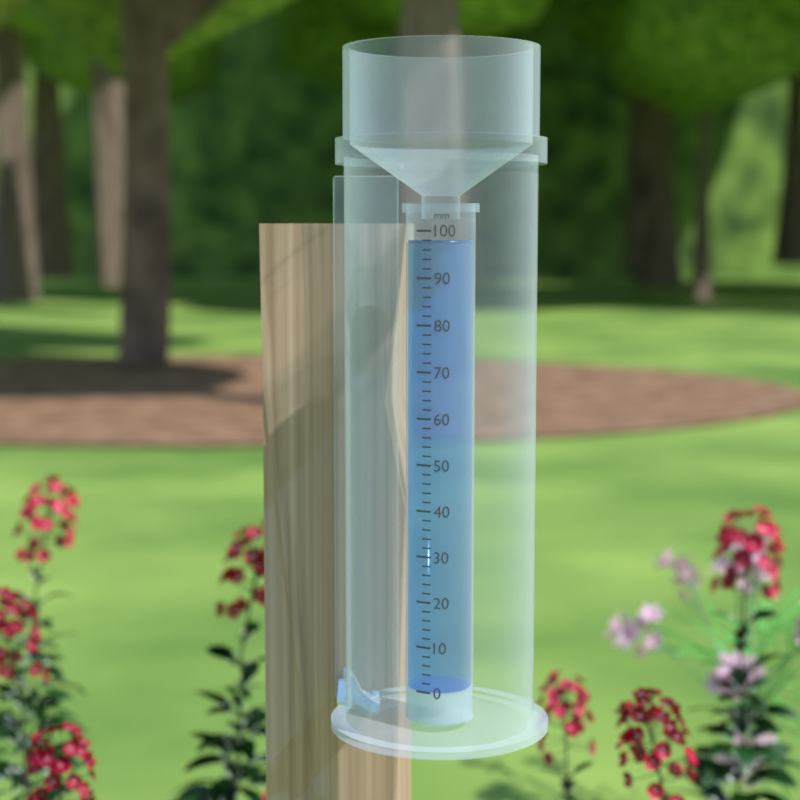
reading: 98 mm
